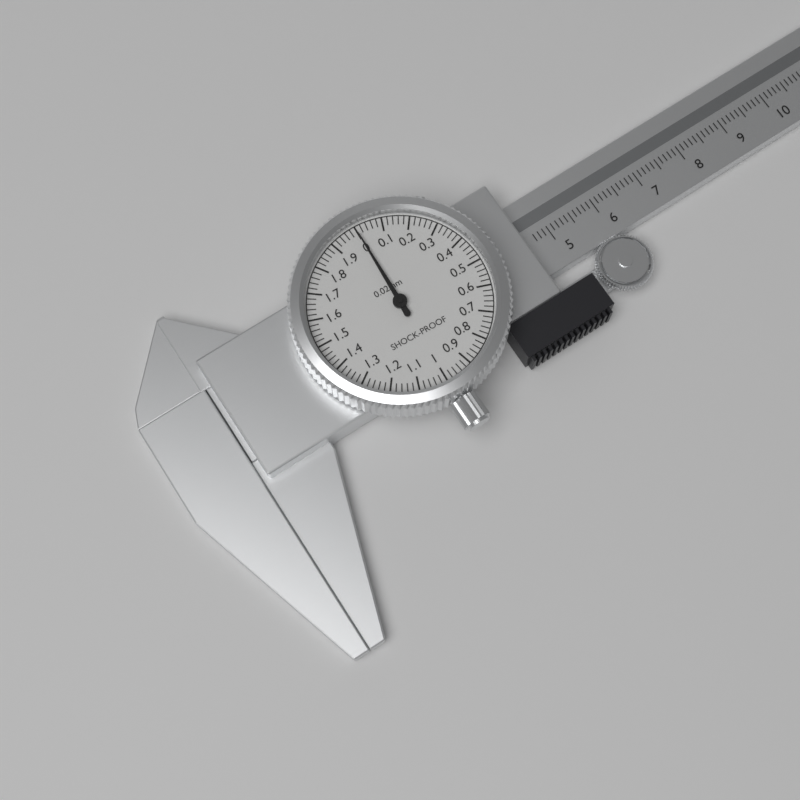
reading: 0.00 mm
